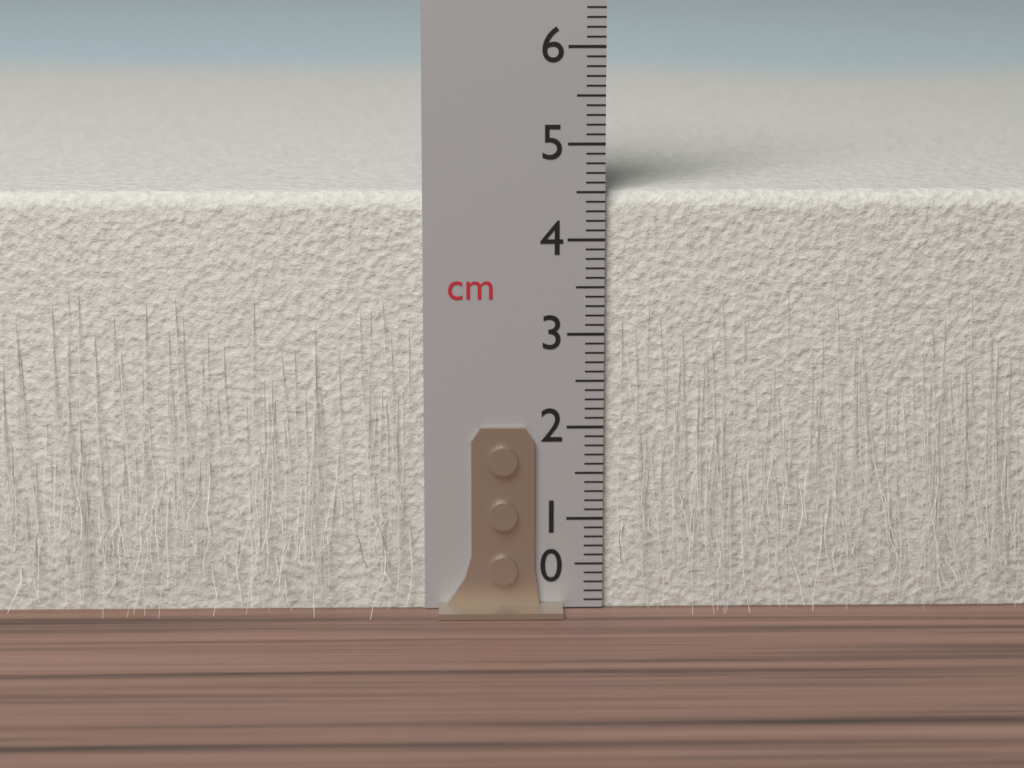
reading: 4.5 cm
